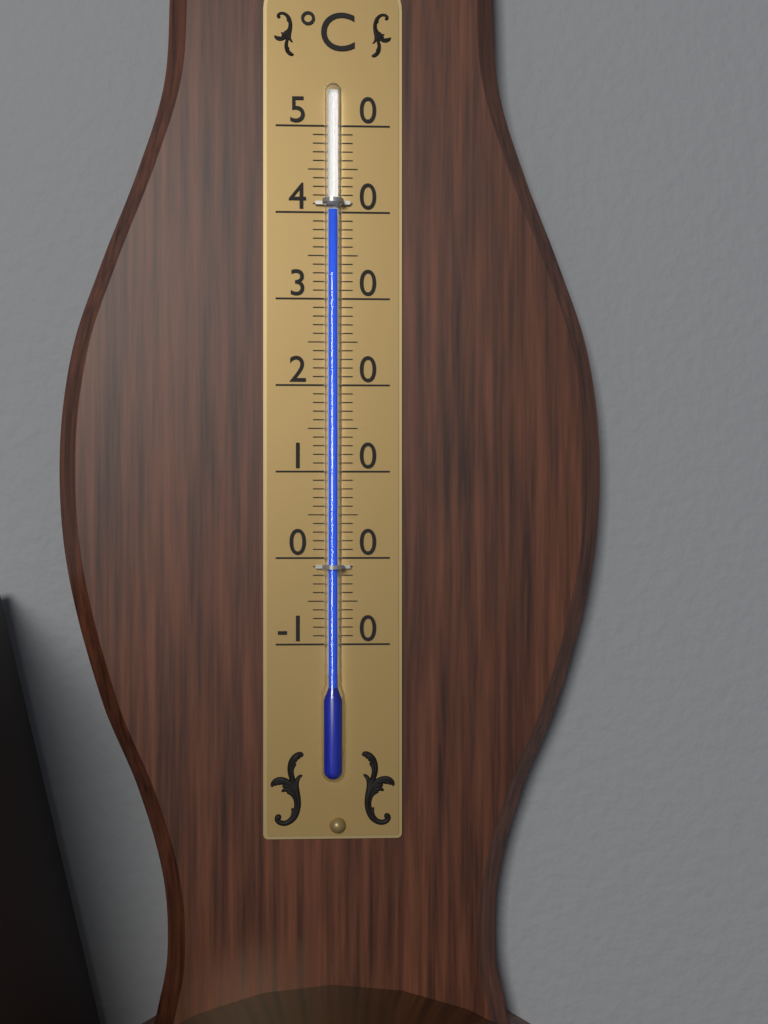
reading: 40 °C
